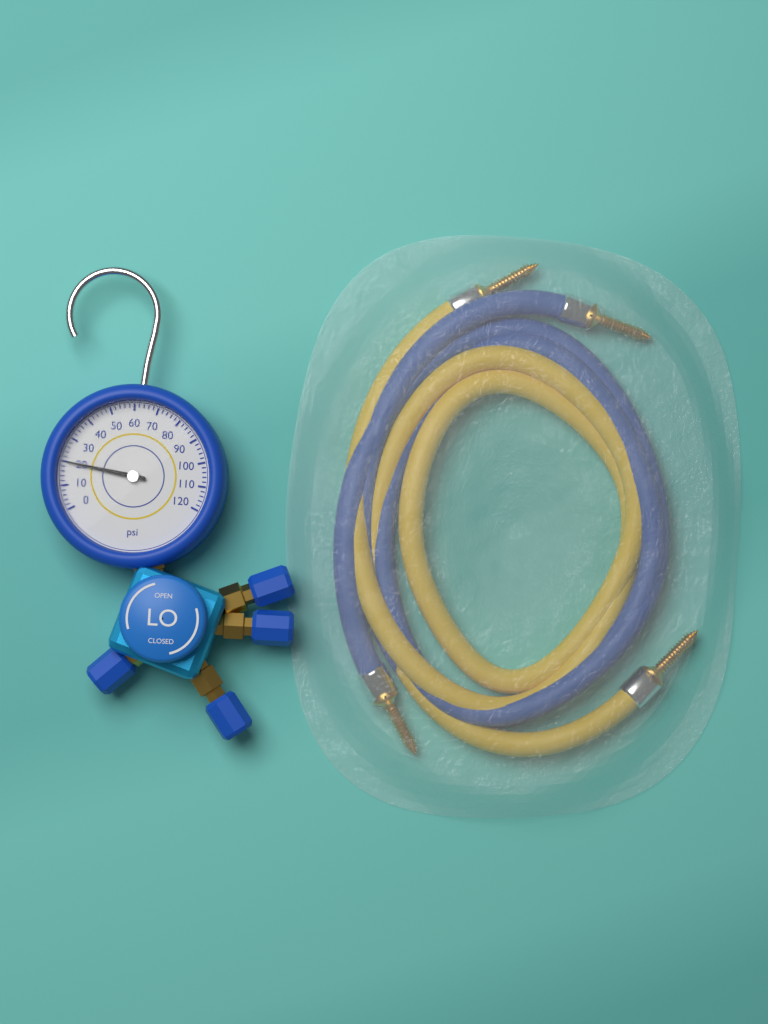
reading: 20 psi
